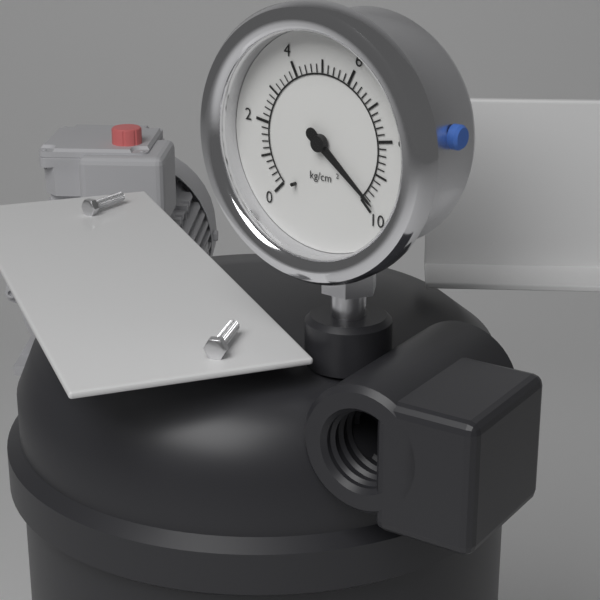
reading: 9.8 kg/cm²
